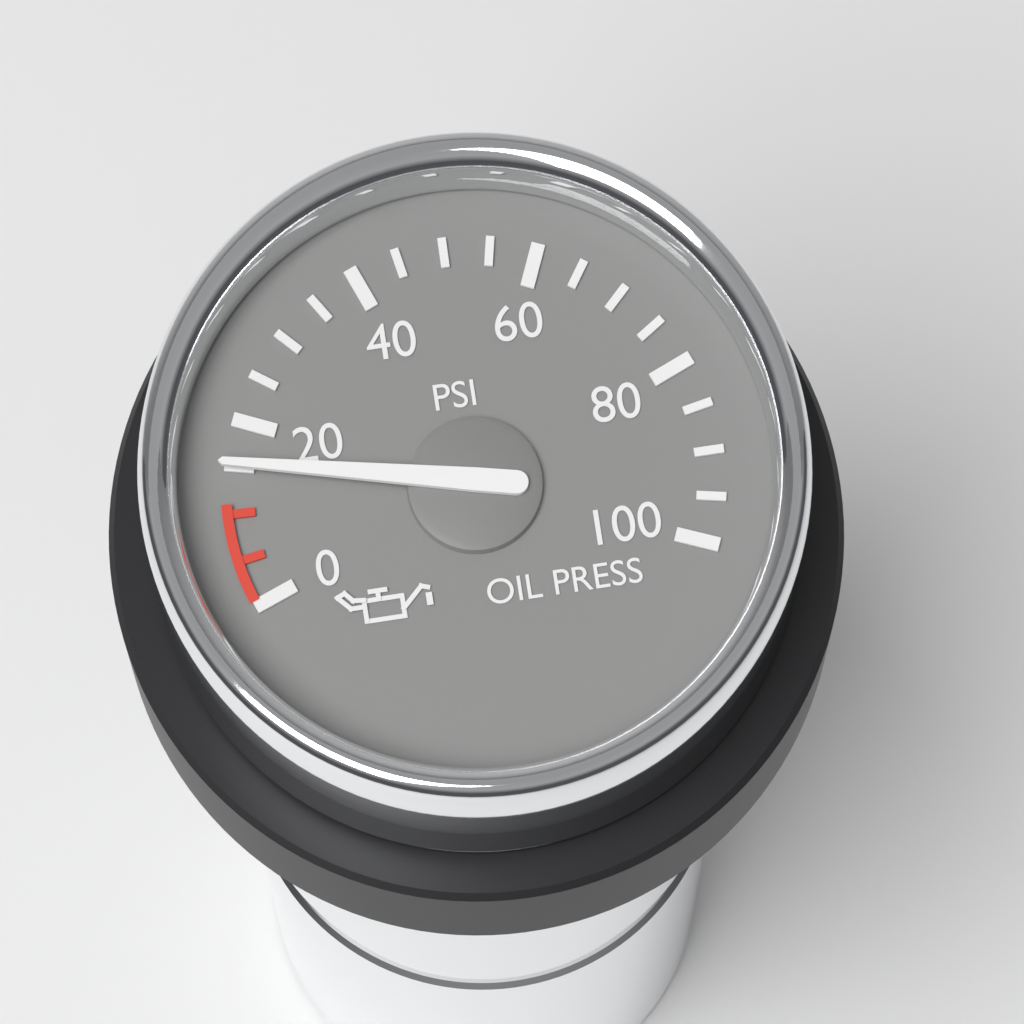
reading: 15 psi
